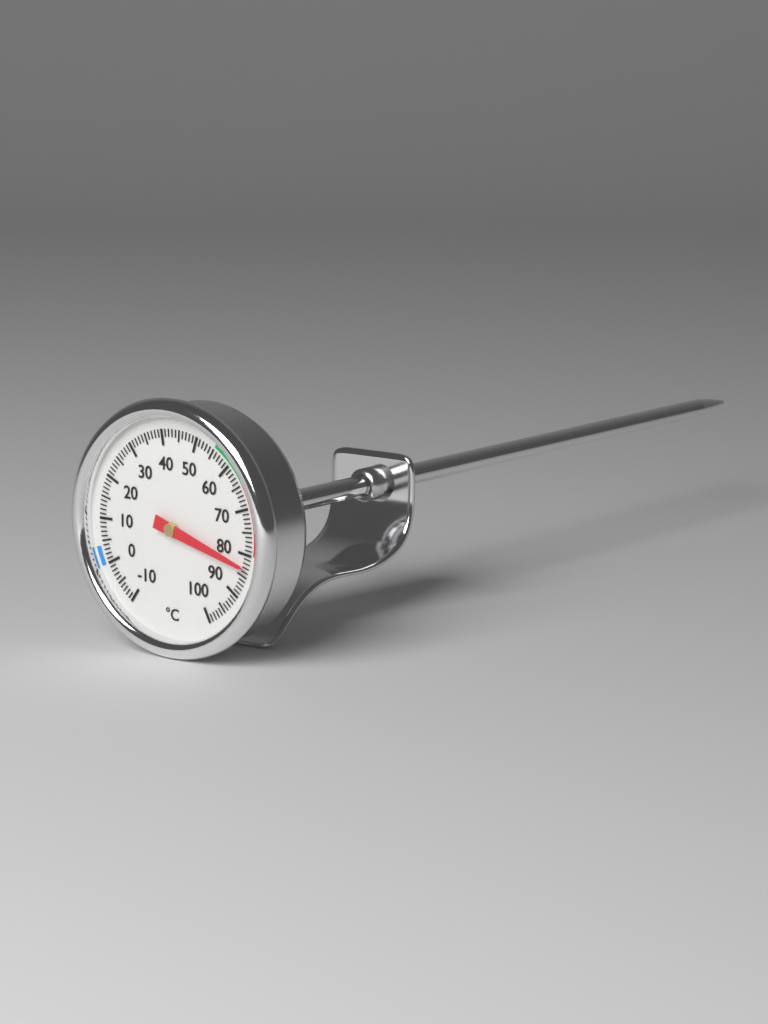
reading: 83 °C
